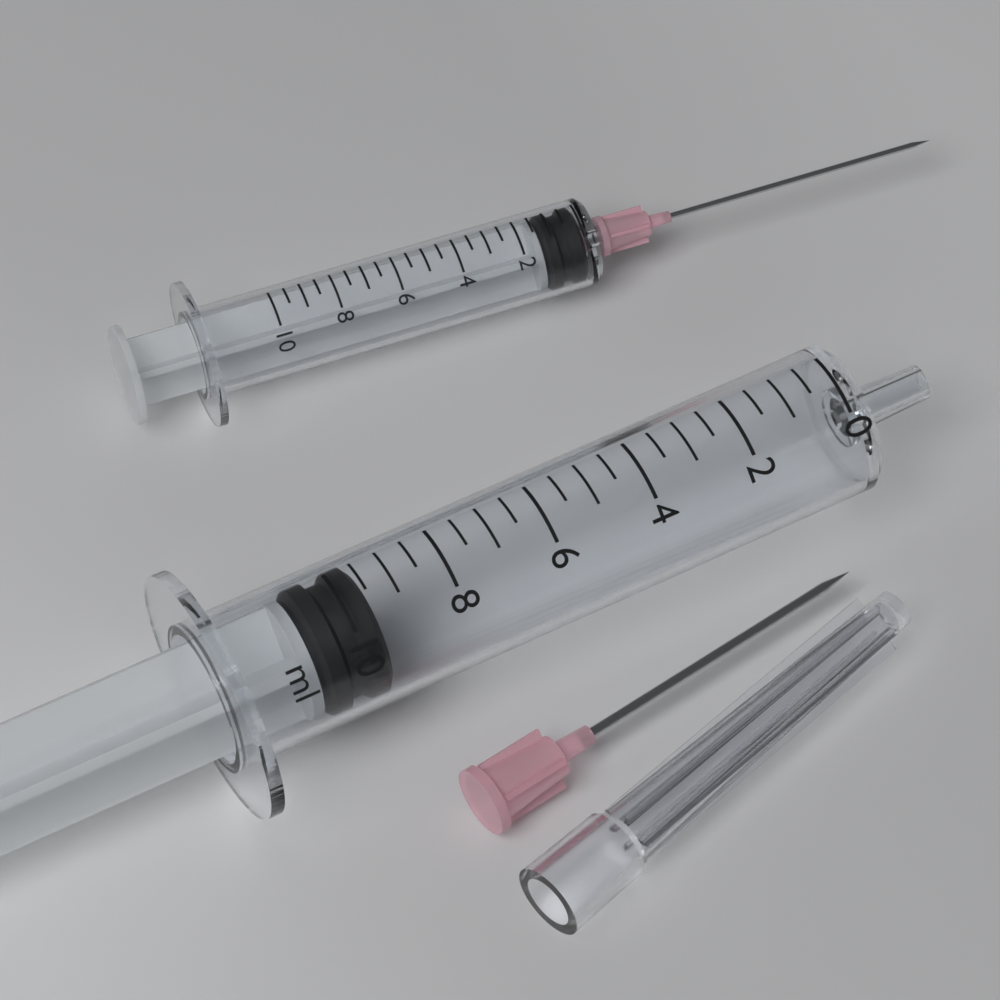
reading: 9.5 ml
